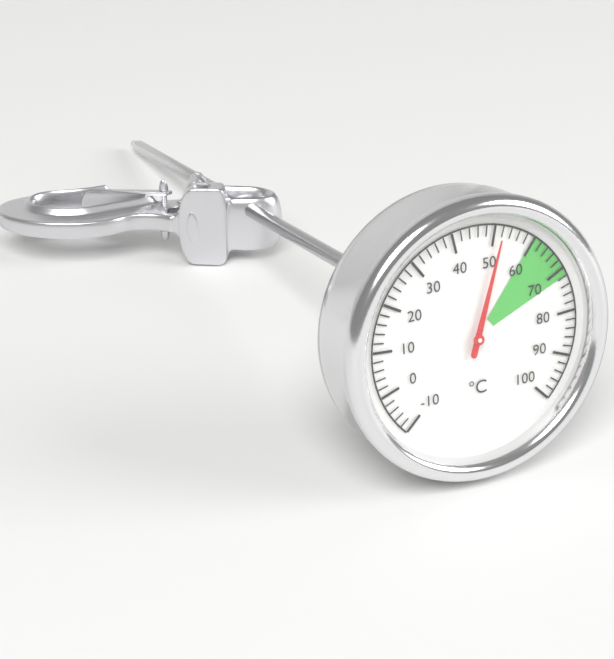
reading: 52 °C
